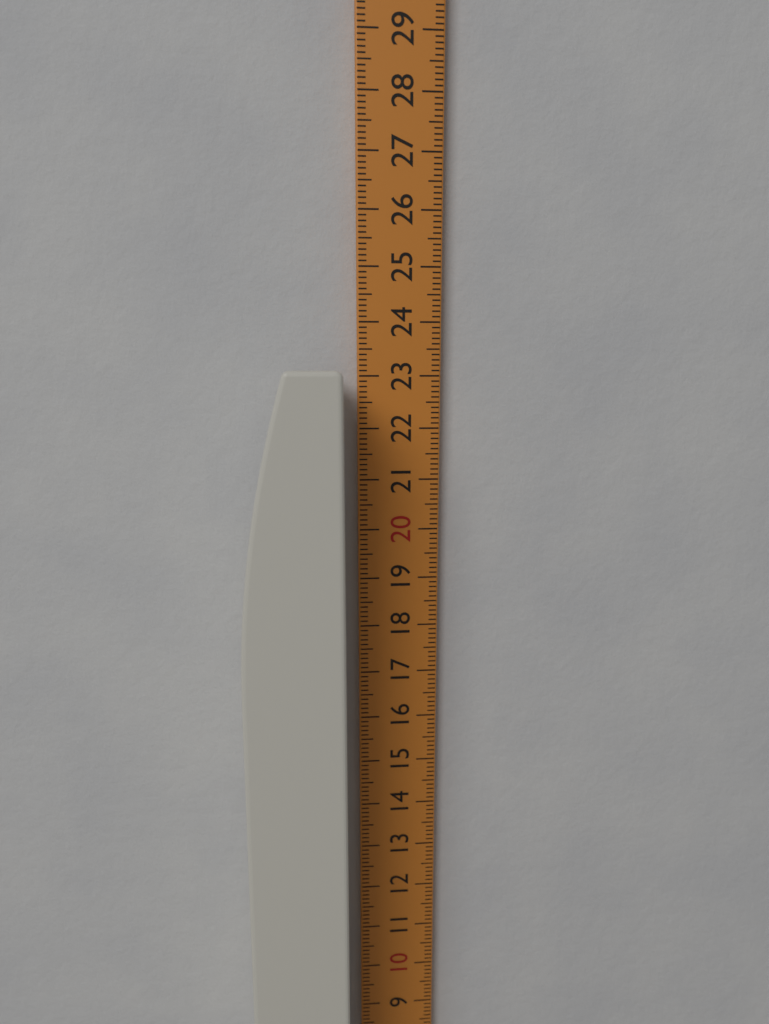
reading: 23.1 cm
